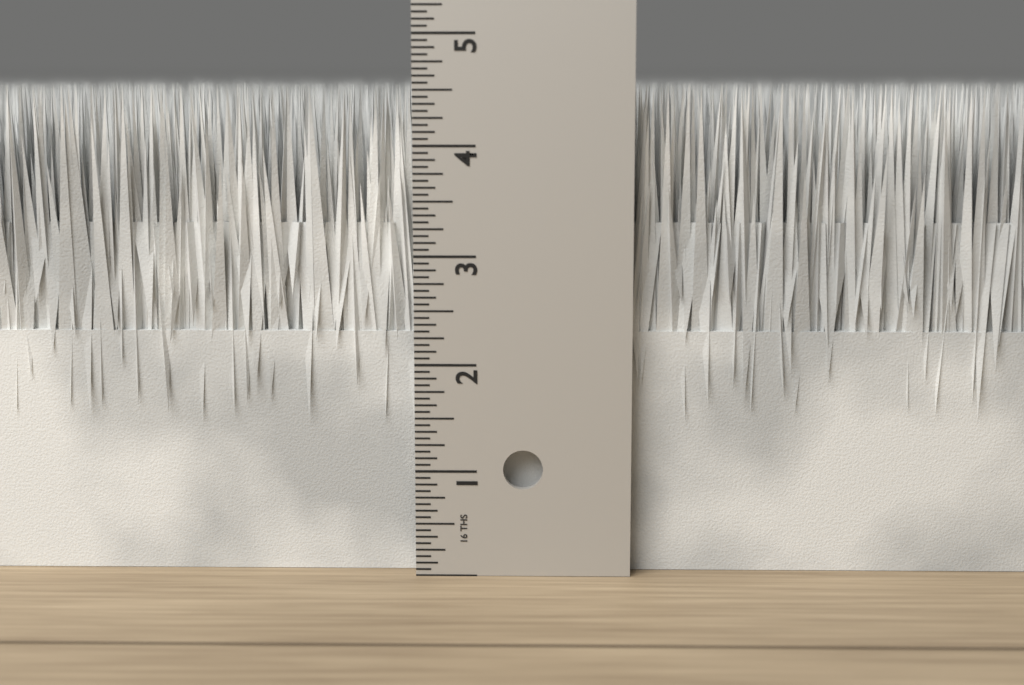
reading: 4.5625 in
